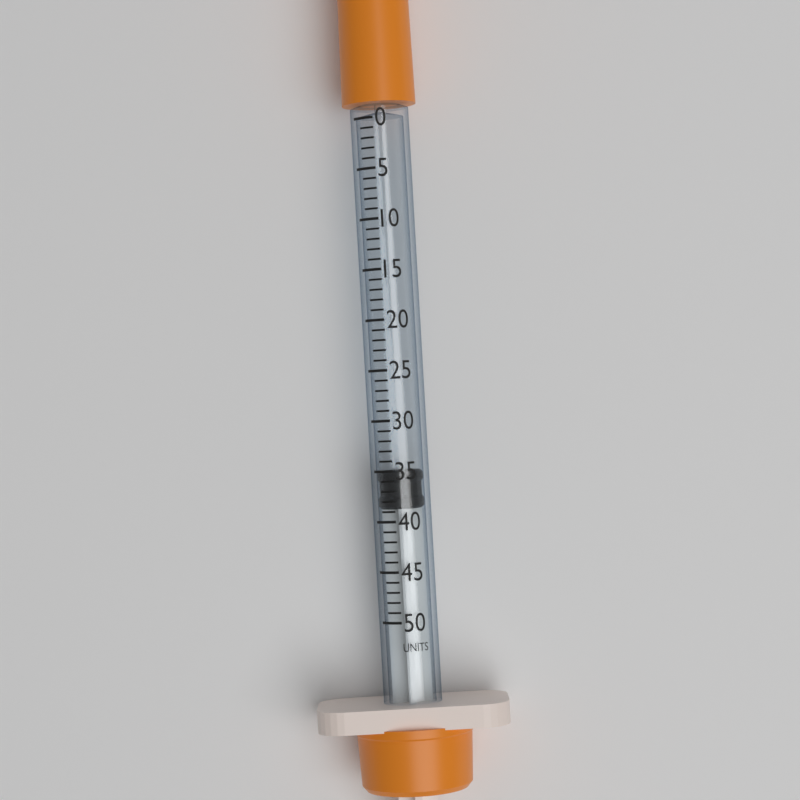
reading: 35 units
